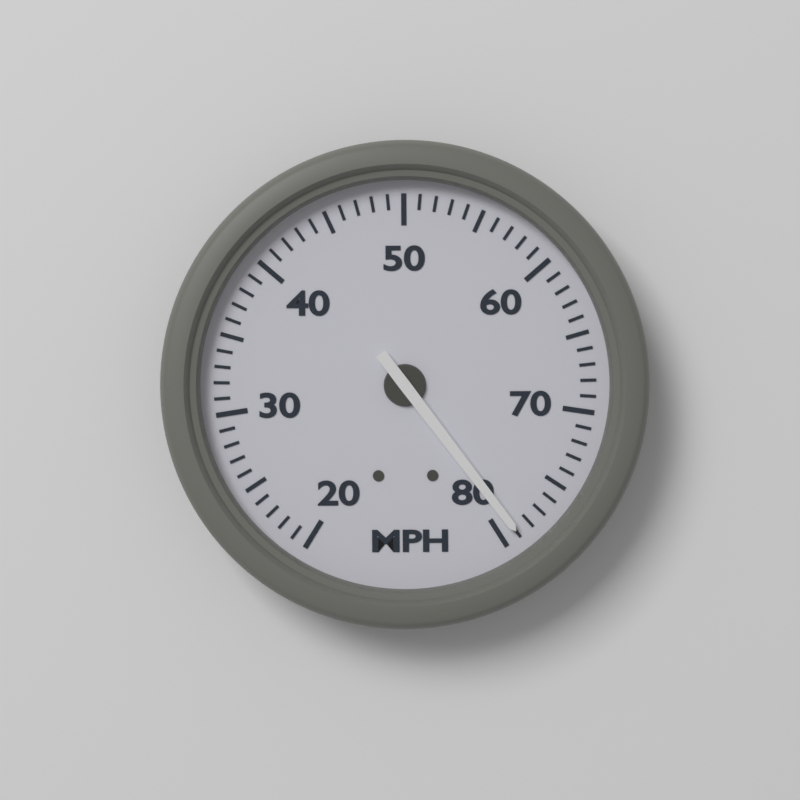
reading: 79 MPH
